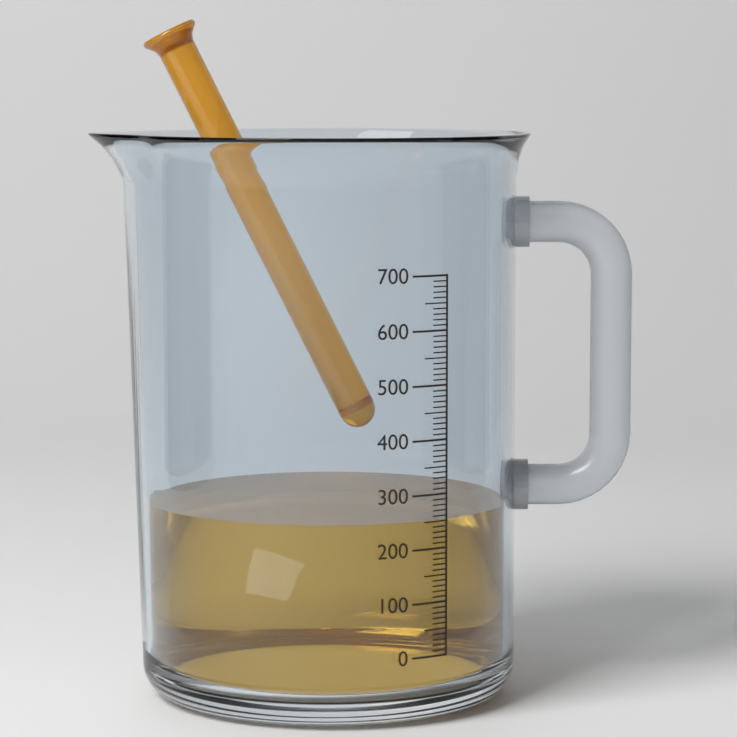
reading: 250 (no unit)
